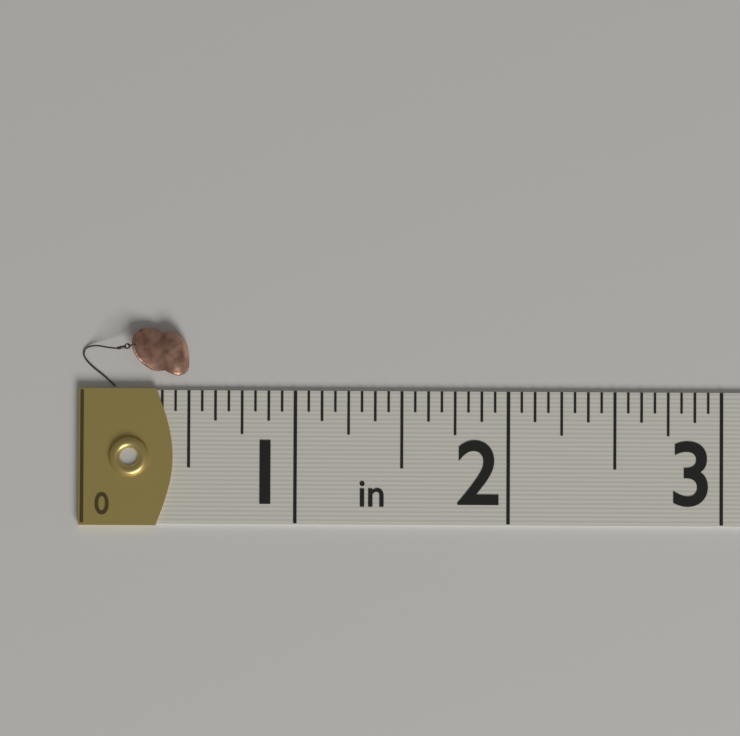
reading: 0.5000 in
